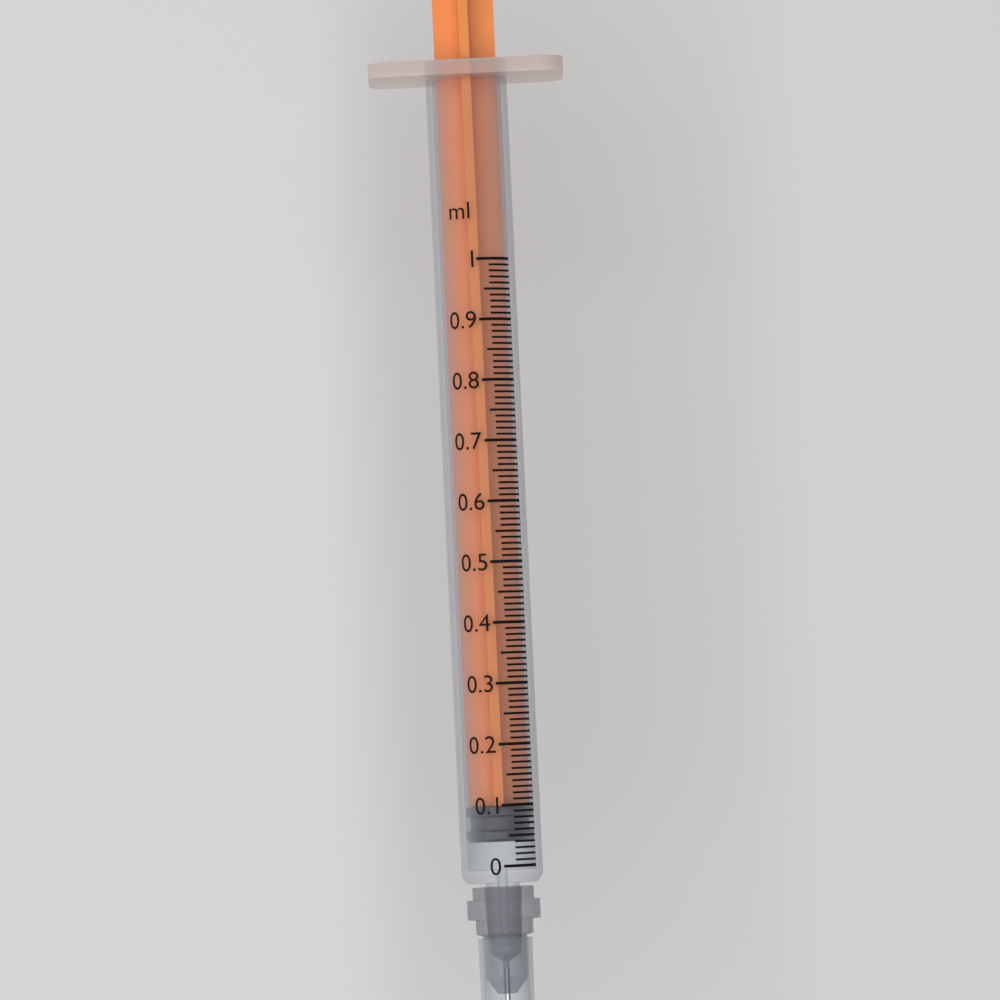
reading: 0.04 ml
